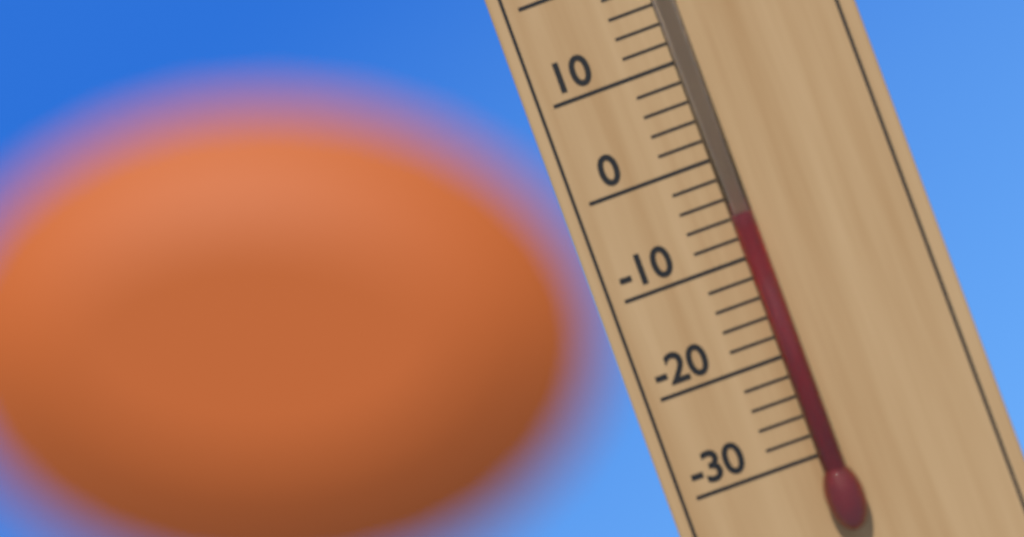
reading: -6 °C
